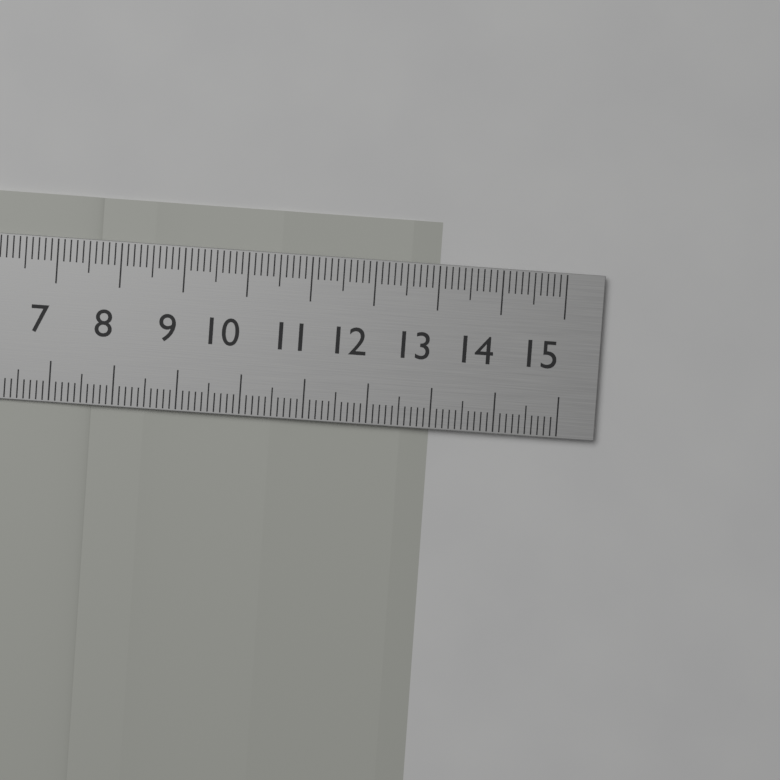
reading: 13.0 cm
